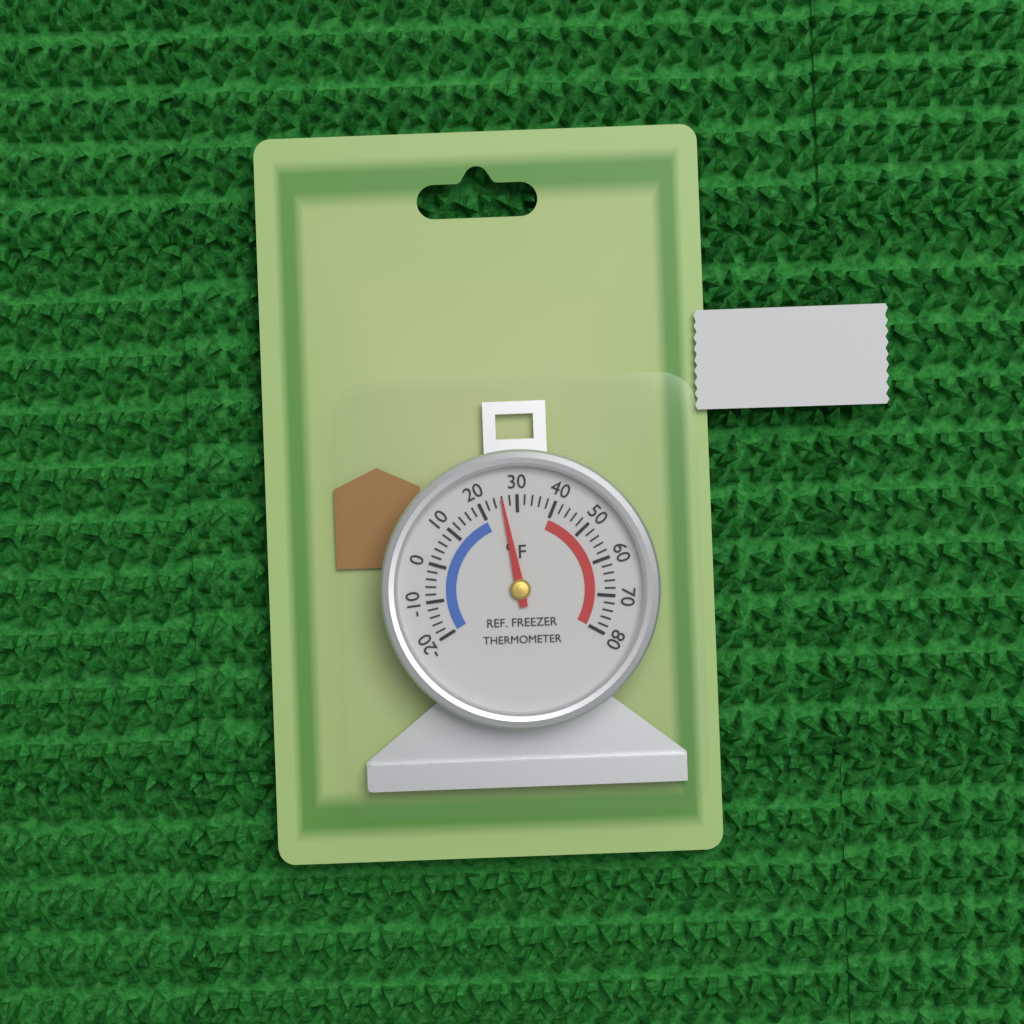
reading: 26 °F
